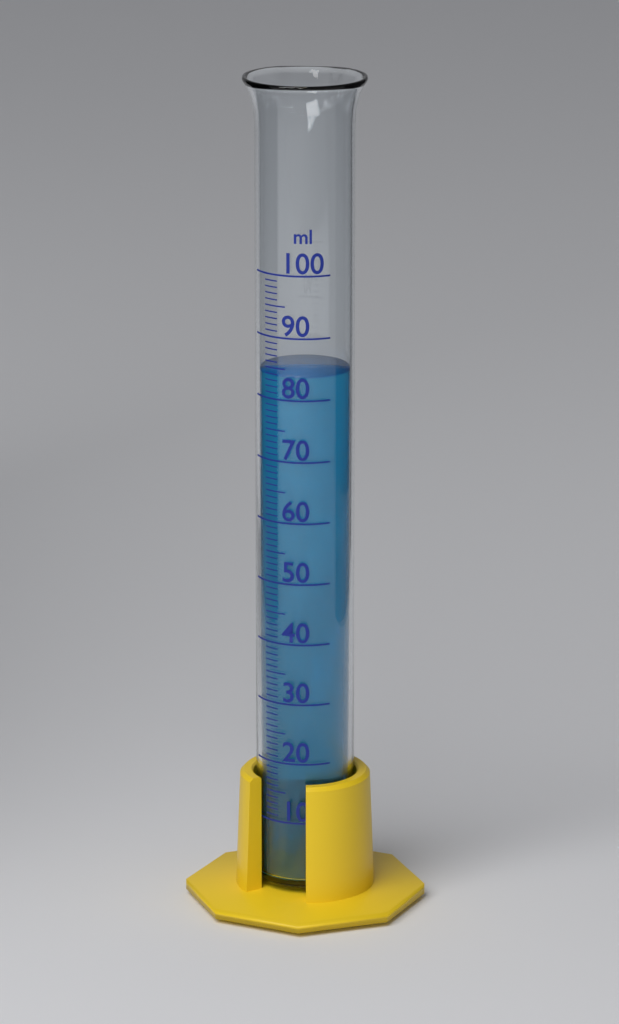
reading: 84 ml
